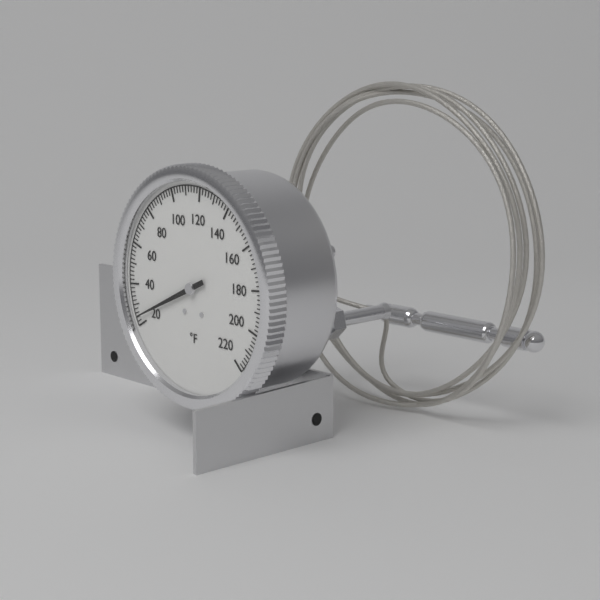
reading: 24 °F
